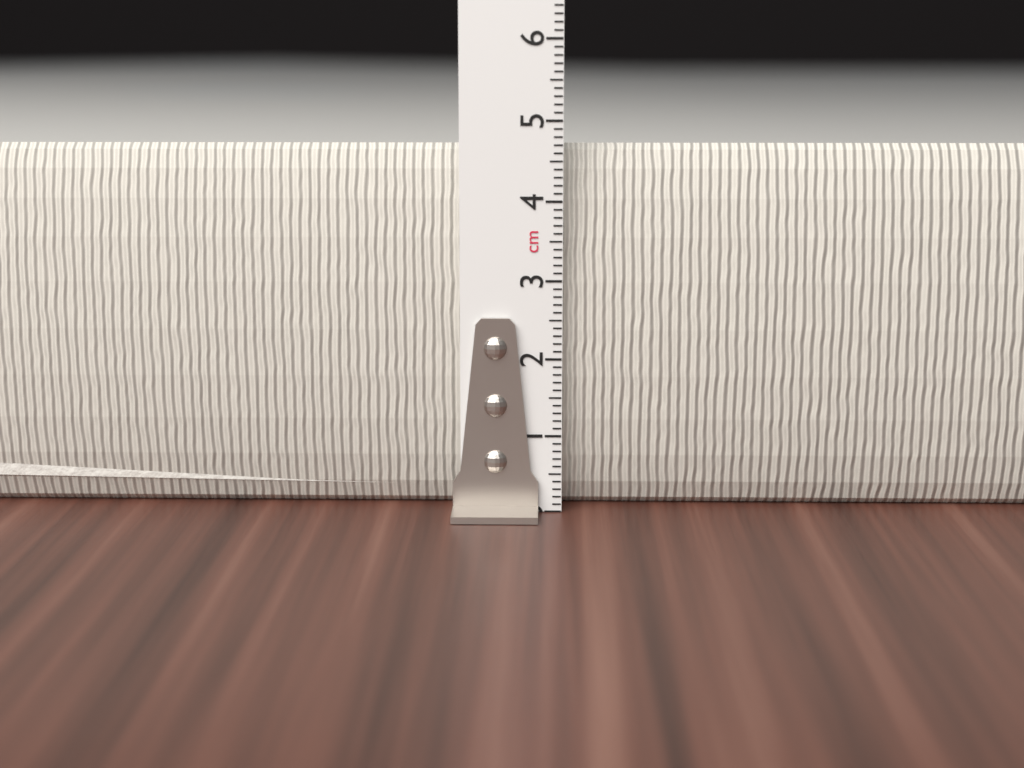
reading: 4.7 cm
